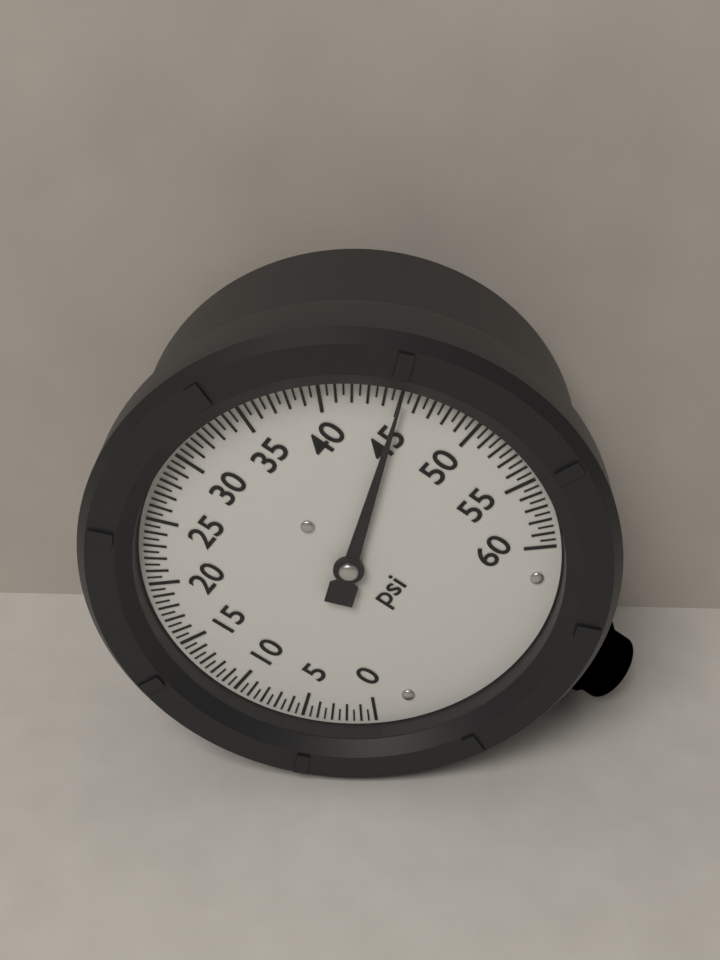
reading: 45.0 psi
